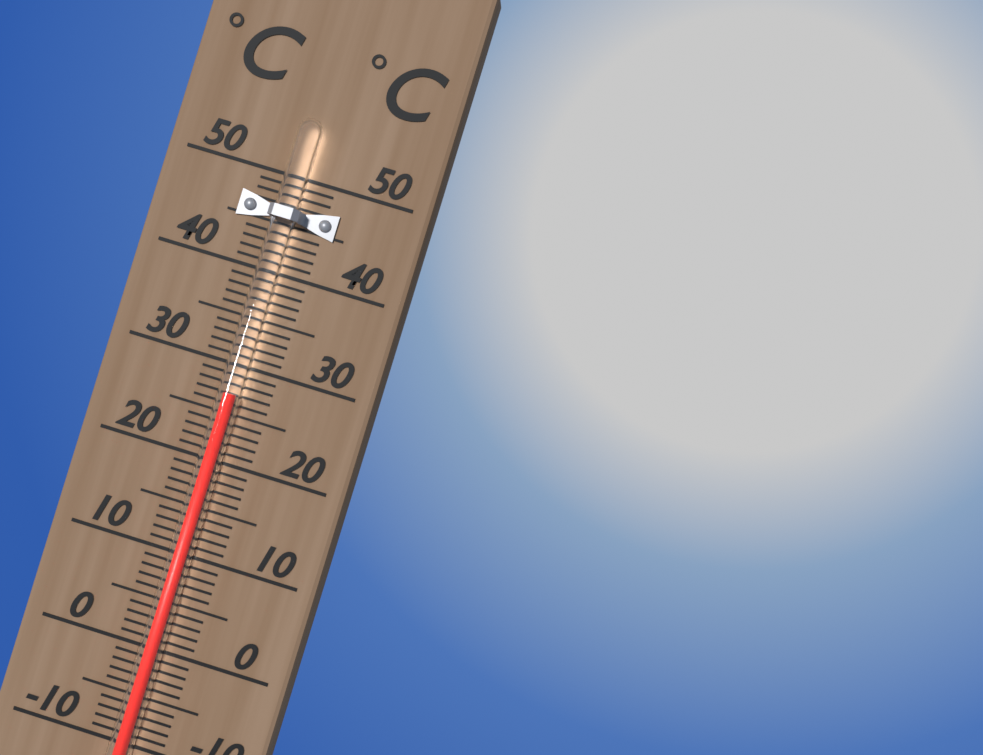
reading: 27 °C
